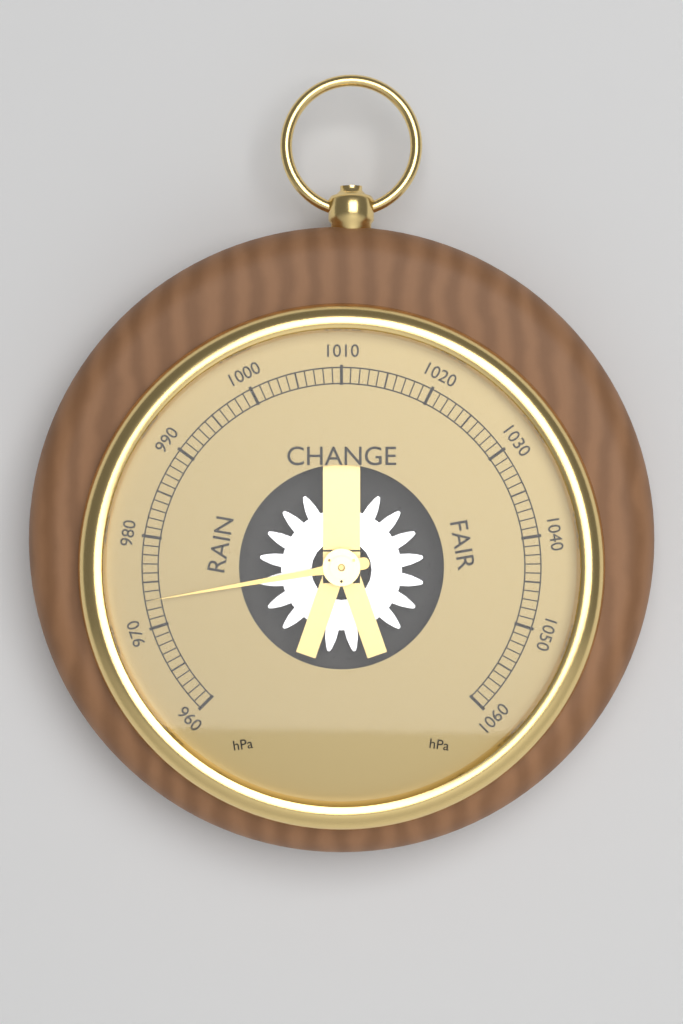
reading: 973 hPa
